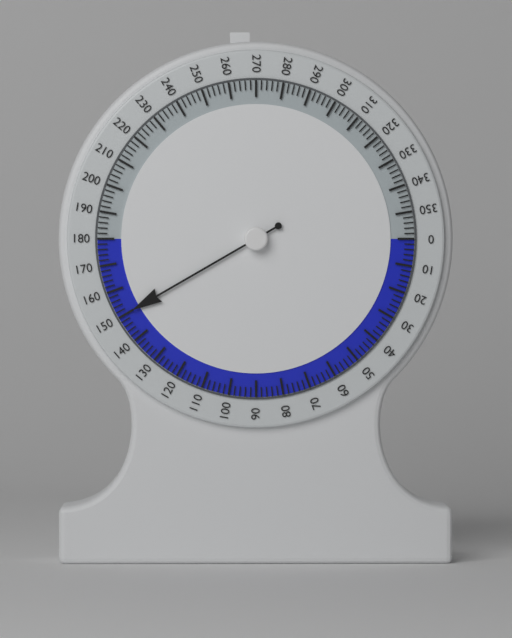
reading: 150 (no unit)
